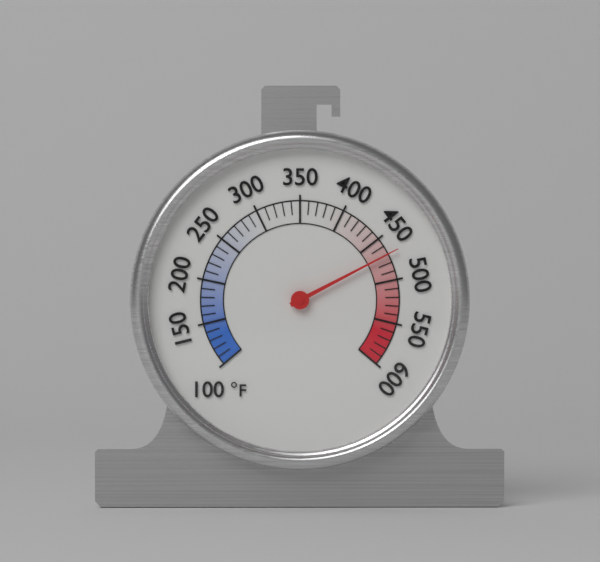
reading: 470 °F
